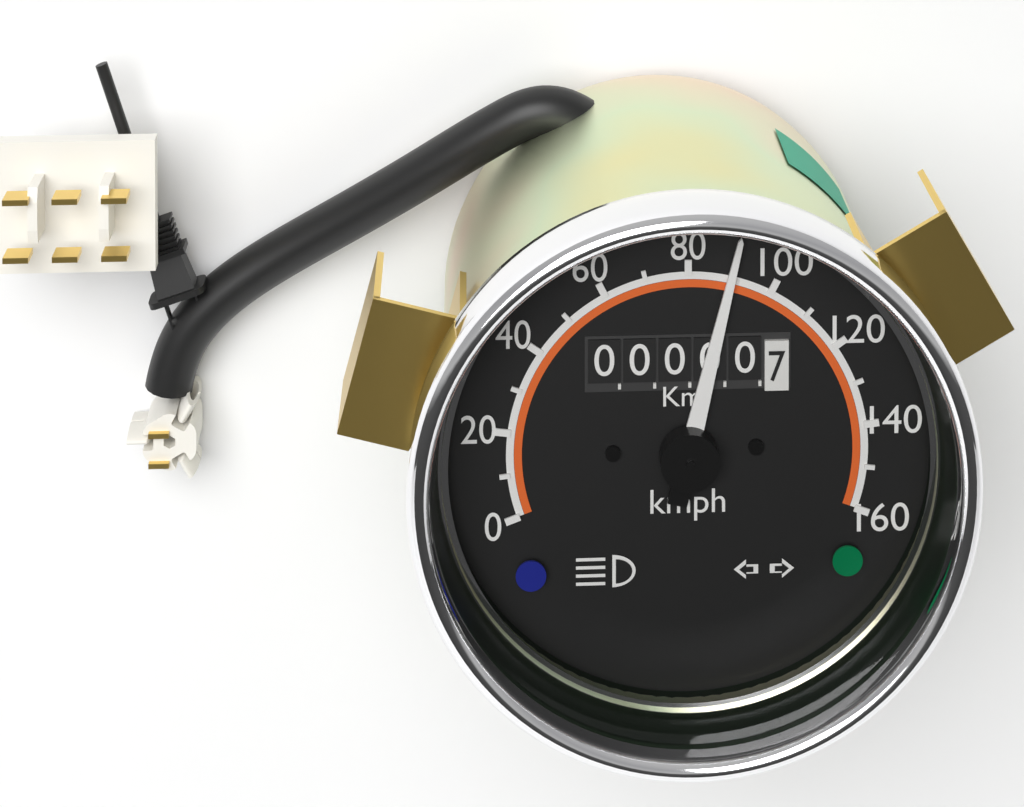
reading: 90 kmph
